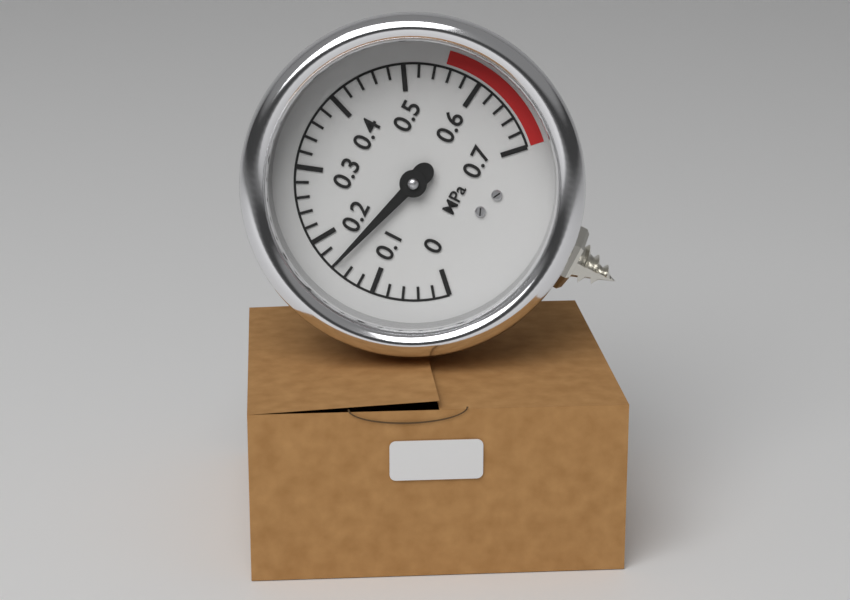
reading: 0.16 MPa
